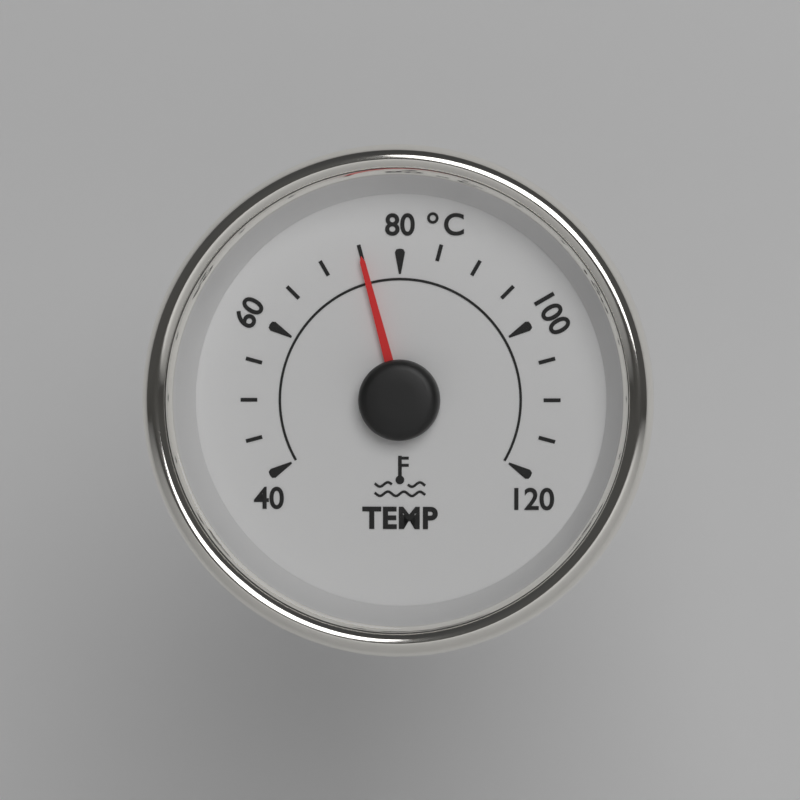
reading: 75 °C
